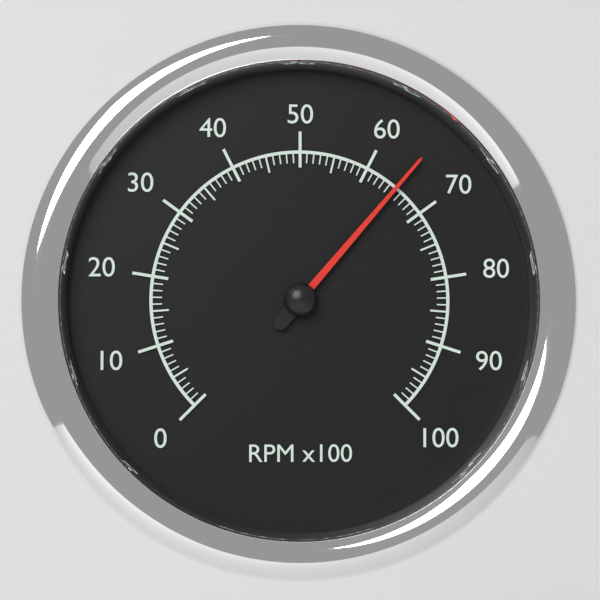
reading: 65 RPM x100
